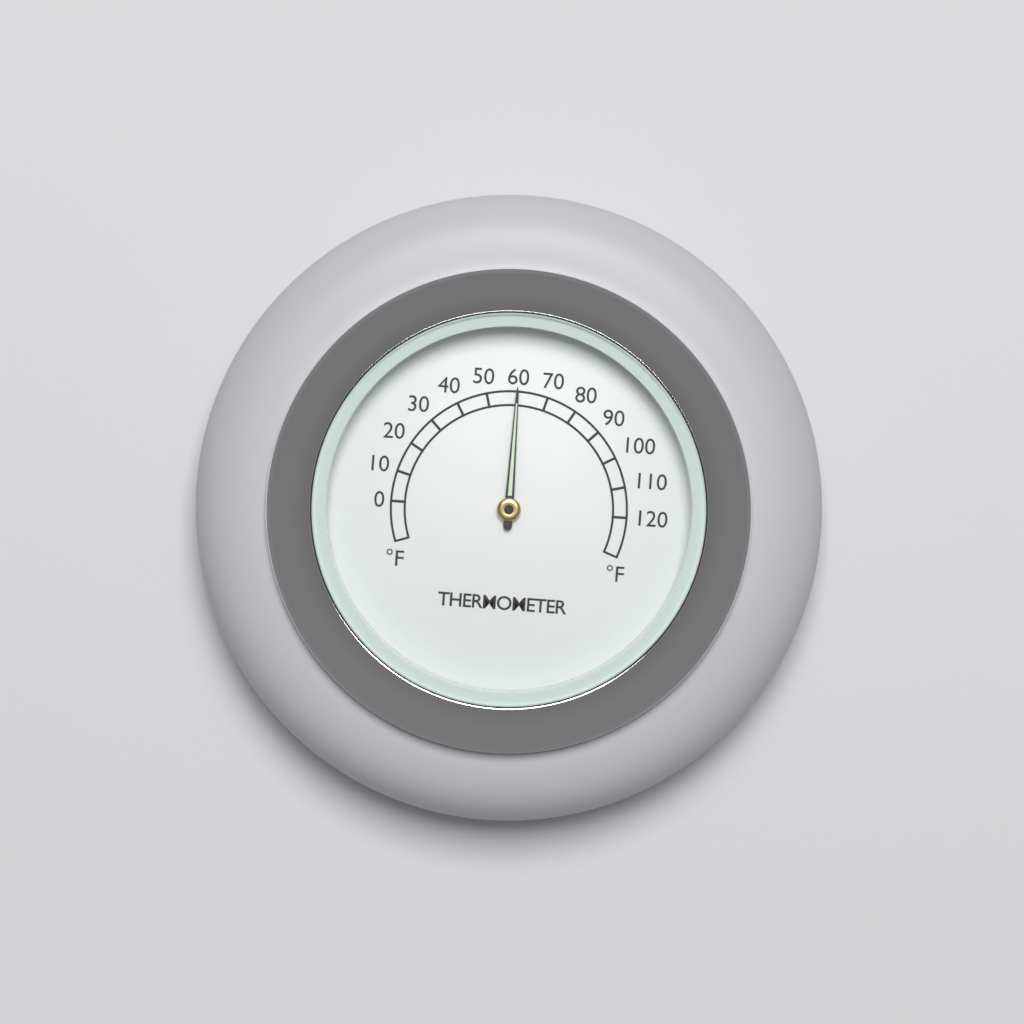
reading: 60 °F
